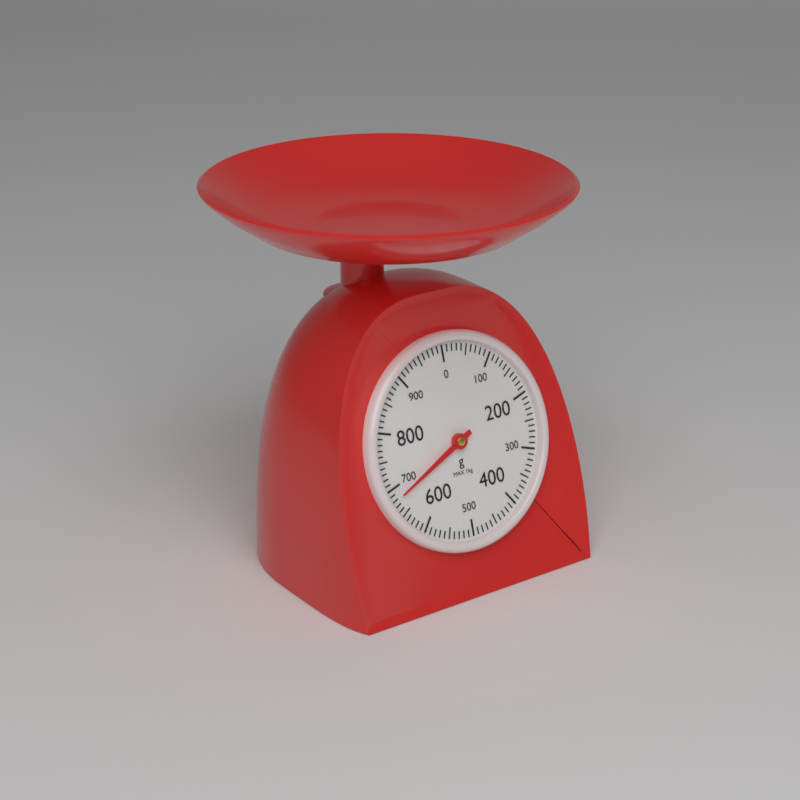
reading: 680 g
